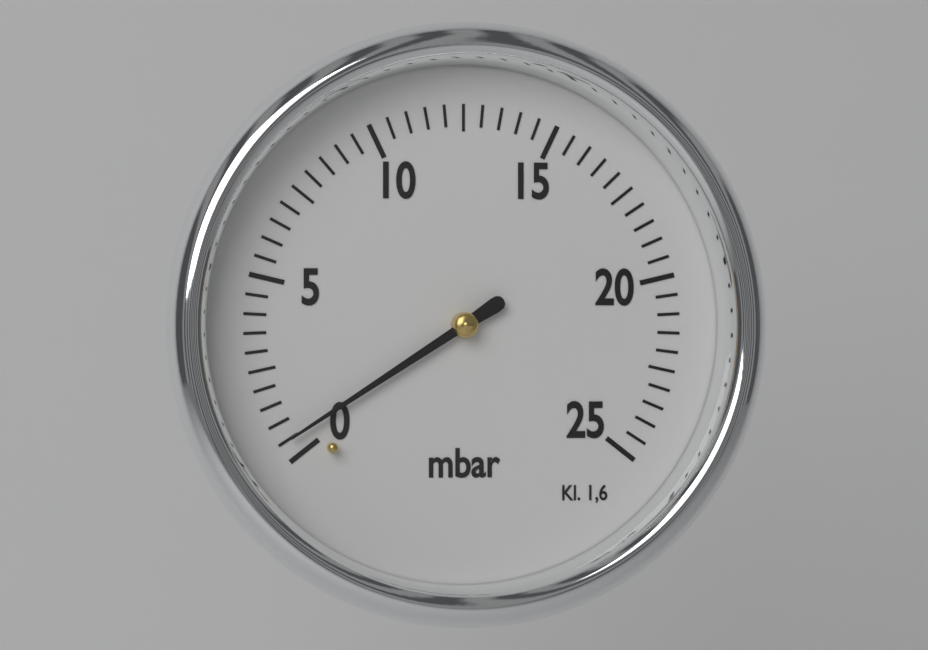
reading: 0.5 mbar
